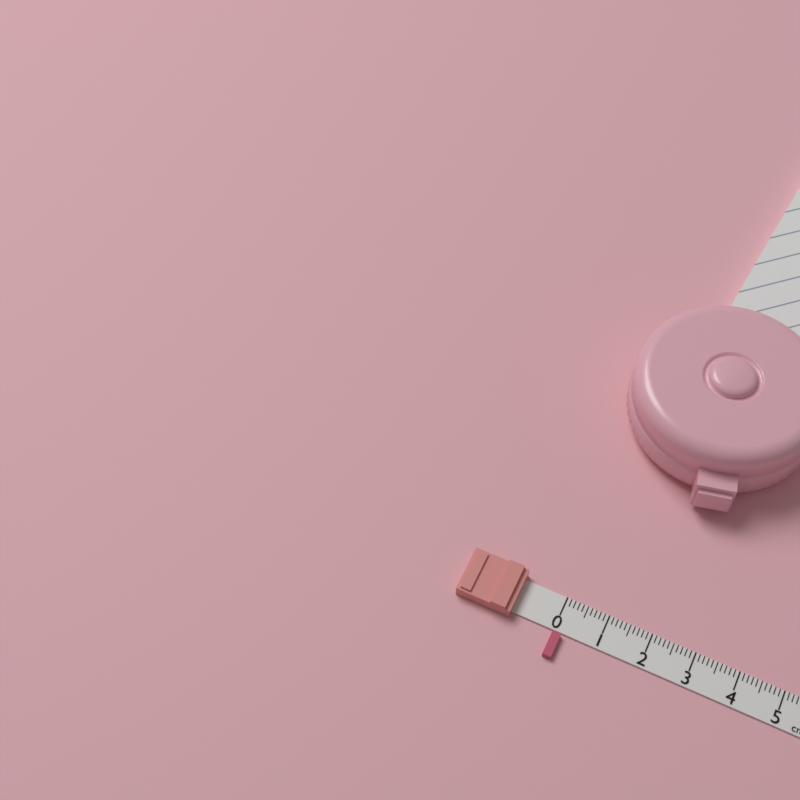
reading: 0.2 cm
